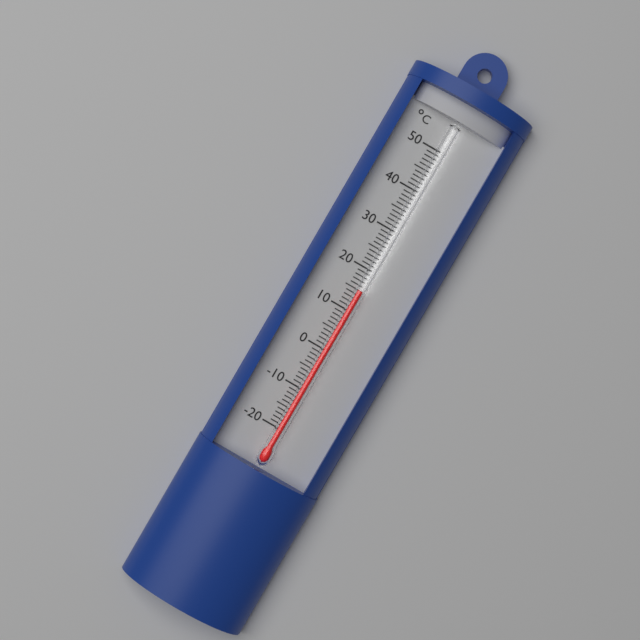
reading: 15 °C
